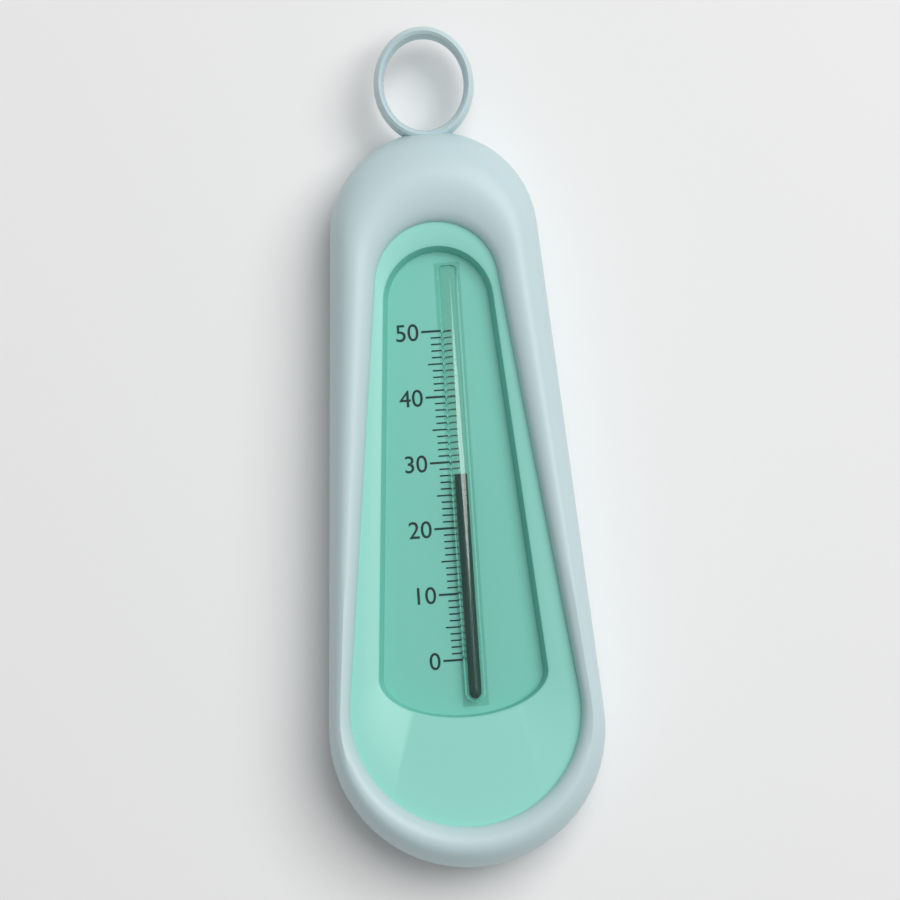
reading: 28 (no unit)
